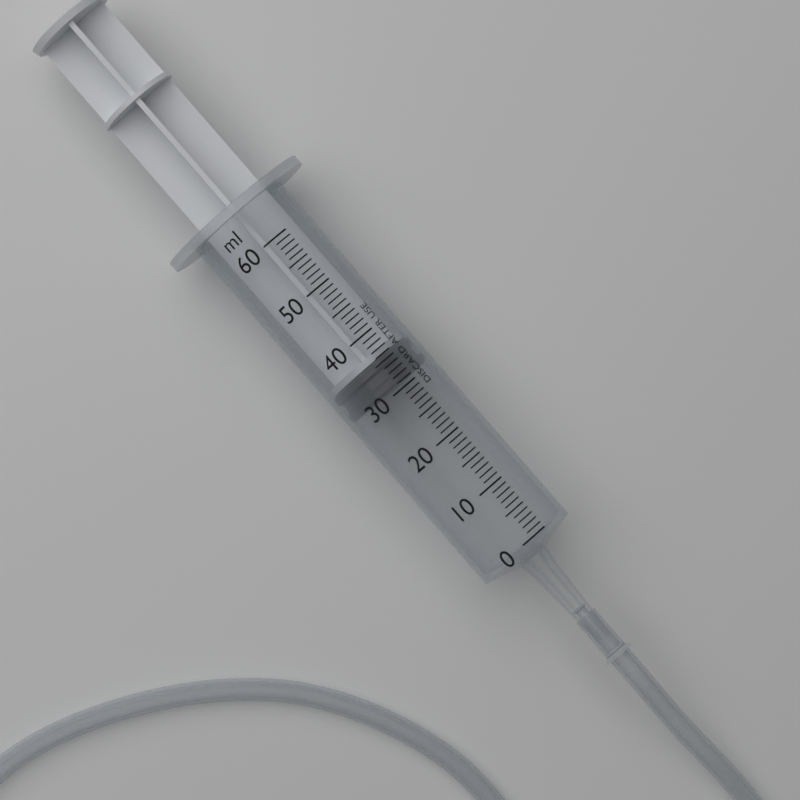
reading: 31 ml
